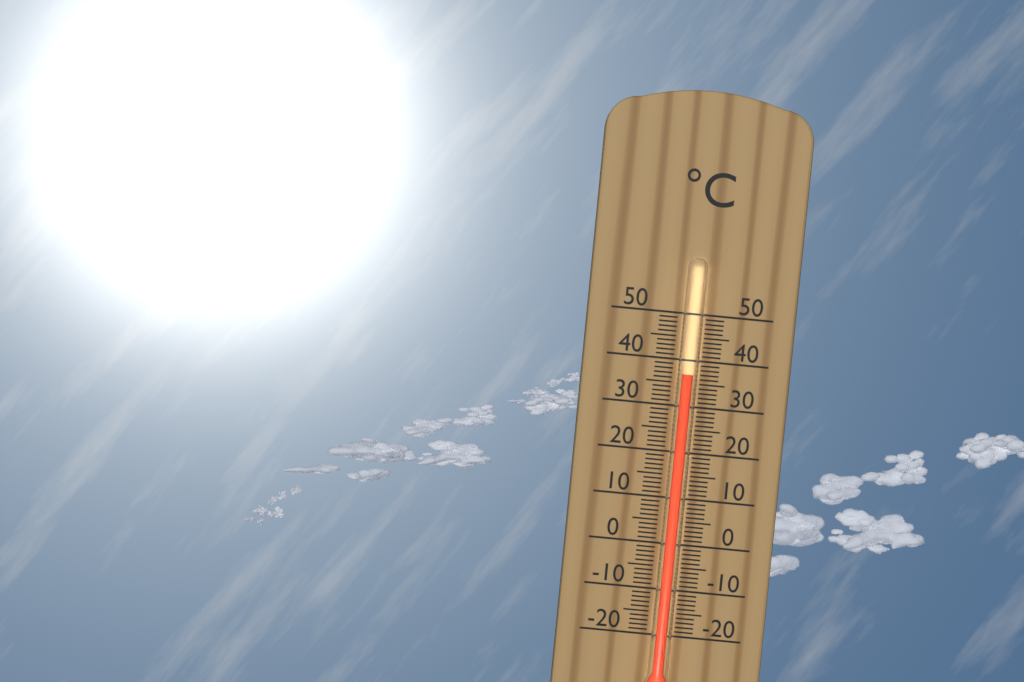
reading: 37 °C
